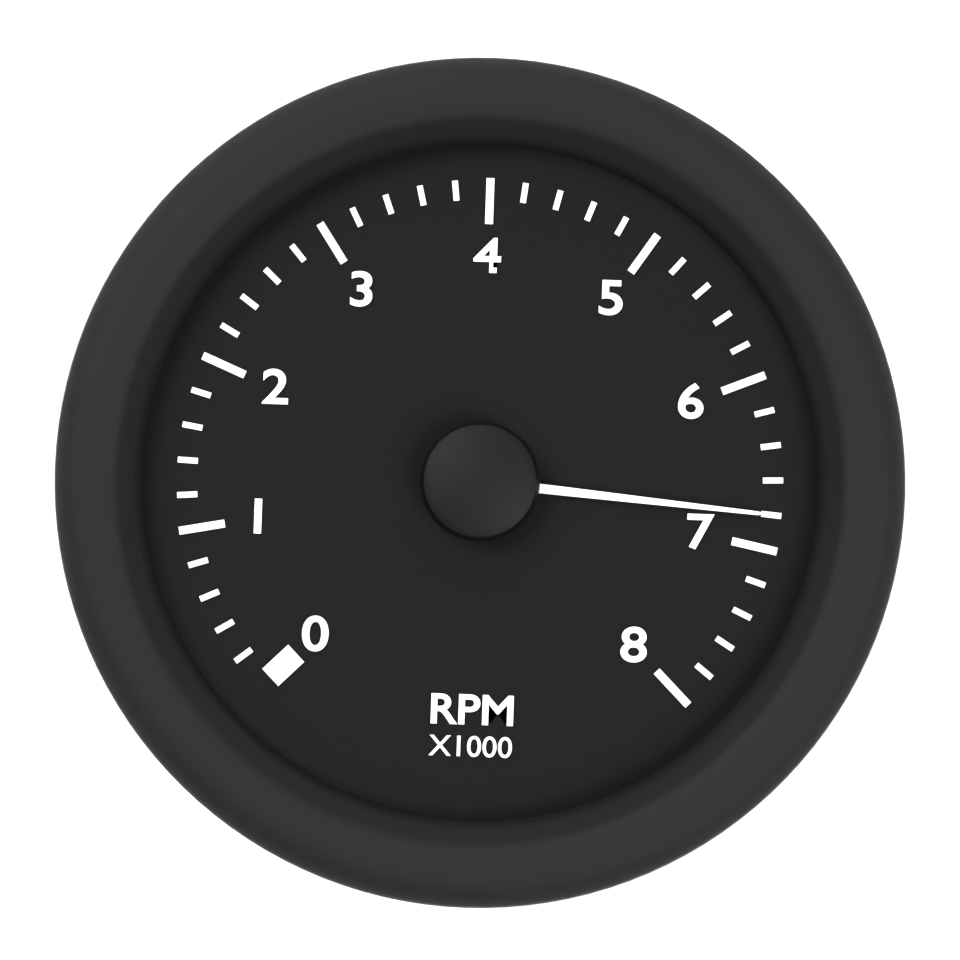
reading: 6.8 RPM x1000
